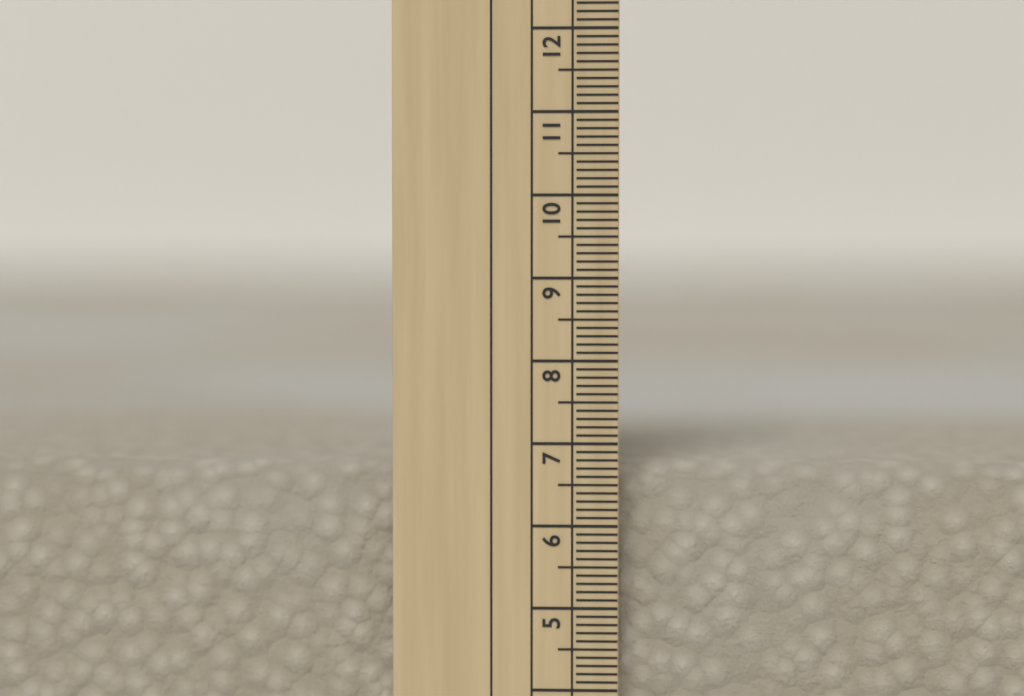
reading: 6.7 cm
